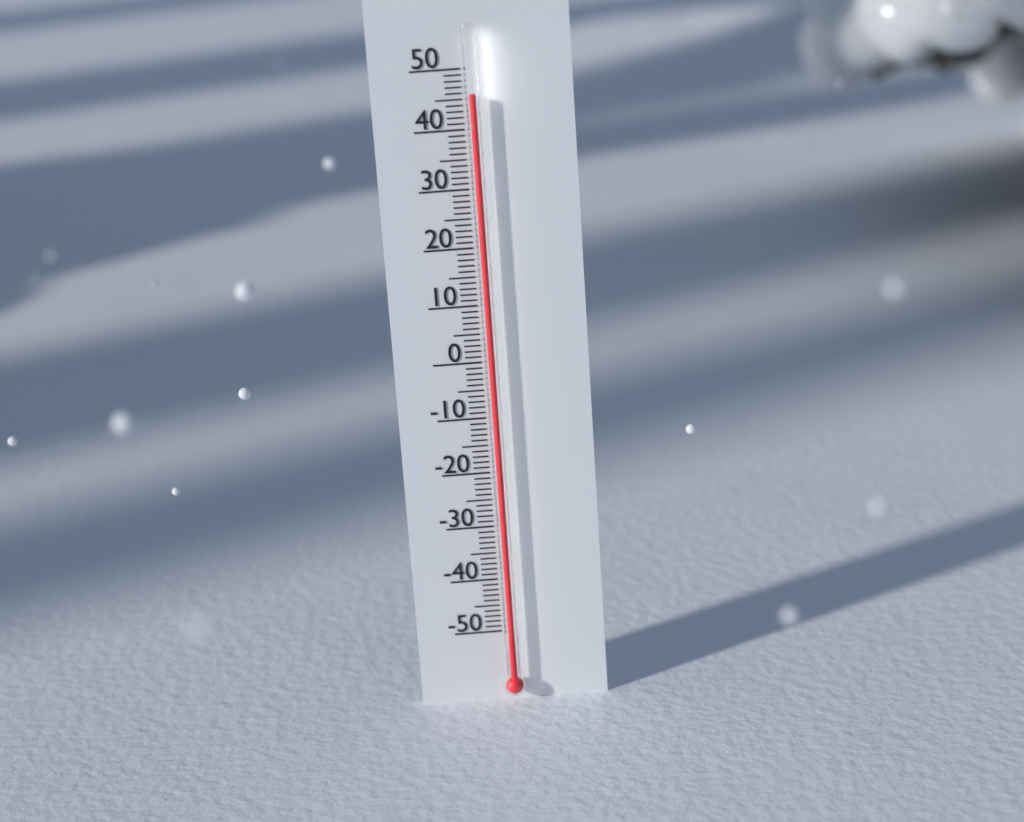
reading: 46 (no unit)
